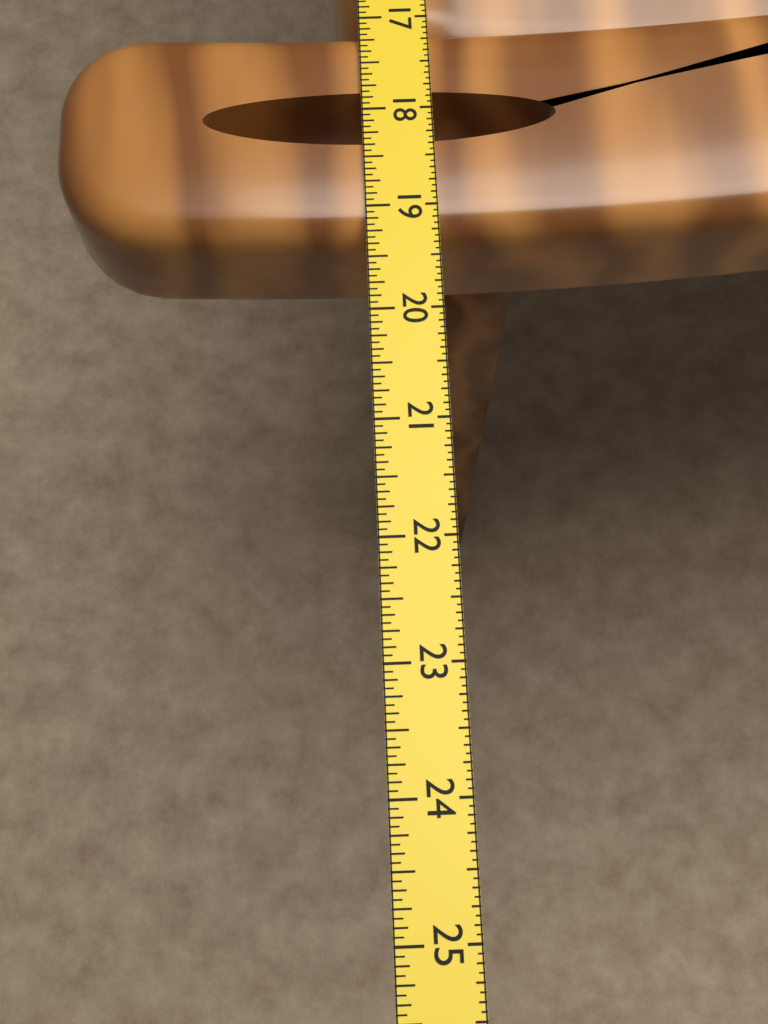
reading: 19.2500 in
